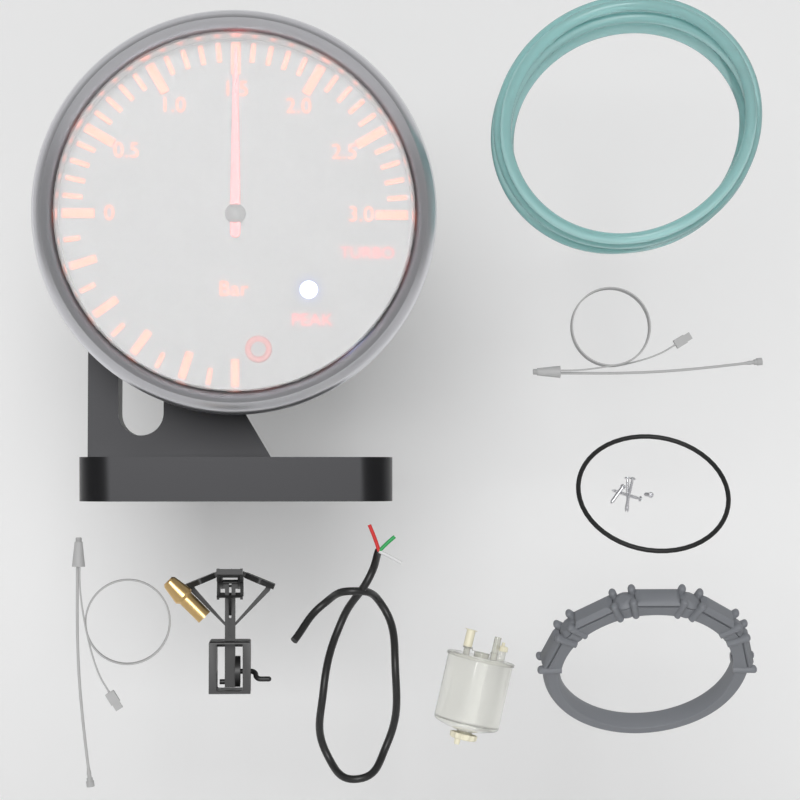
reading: 1.5 bar
